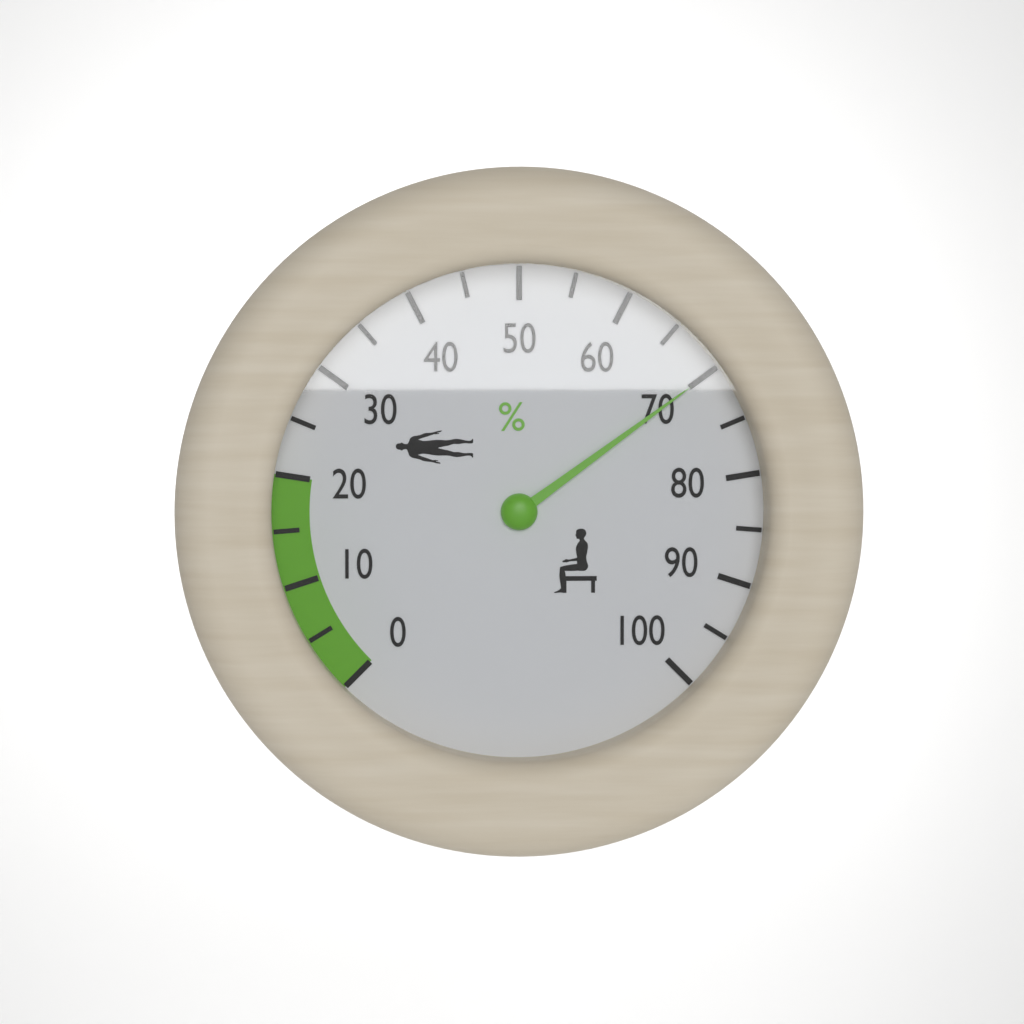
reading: 70 %
